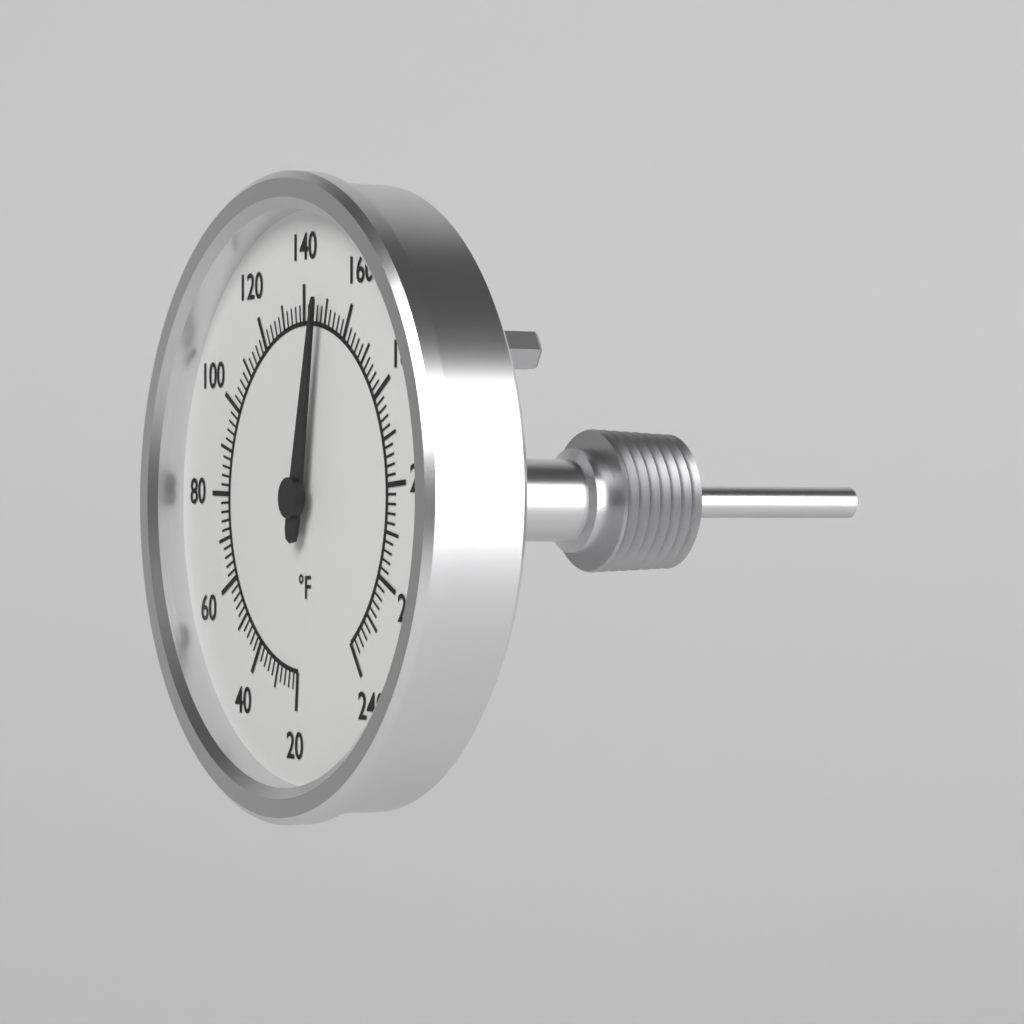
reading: 148 °F
